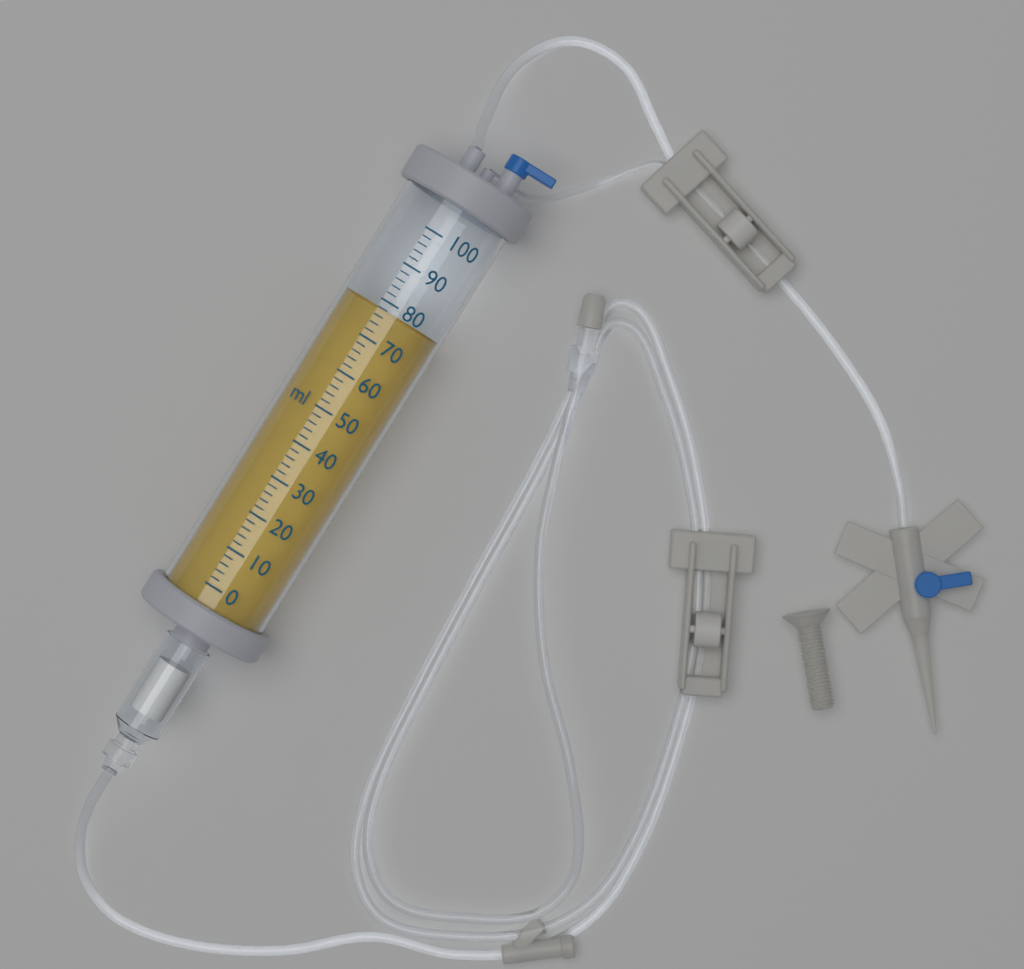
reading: 78 ml
